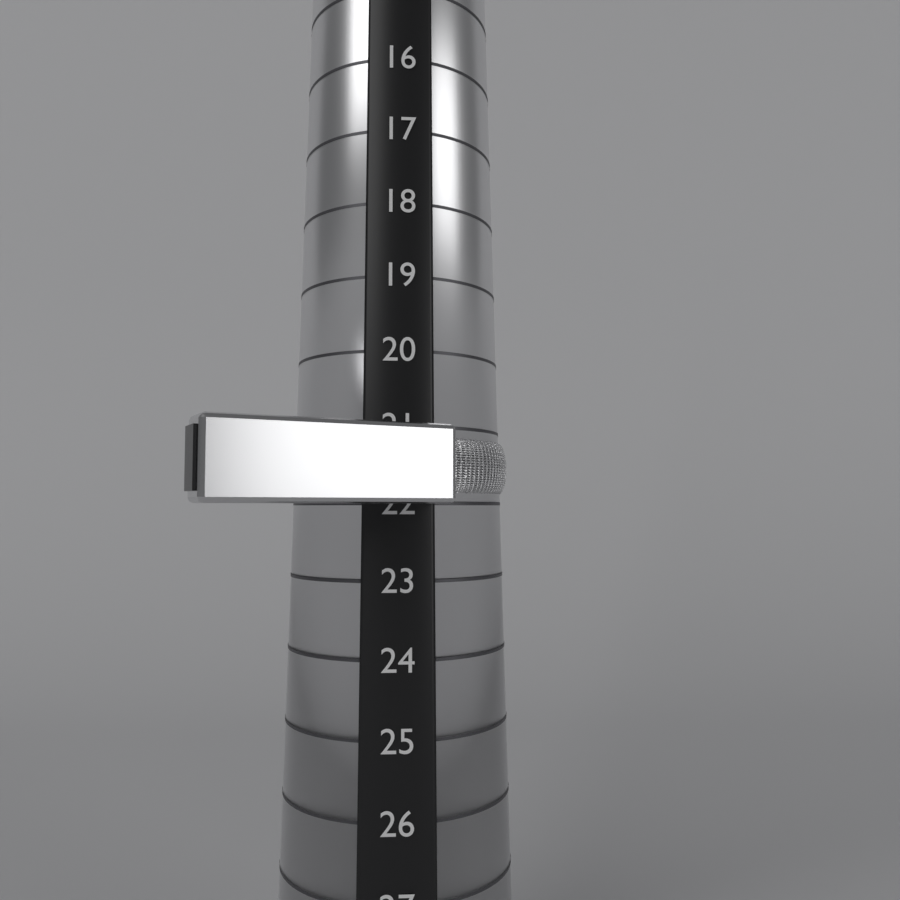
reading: 22 (no unit)
